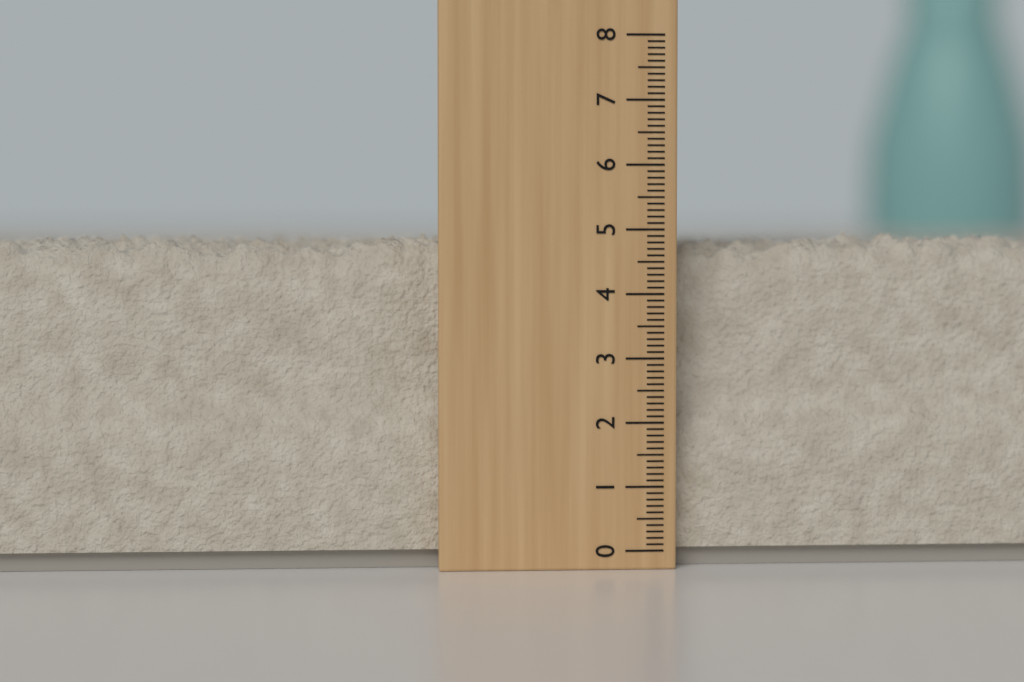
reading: 5.0 (no unit)
